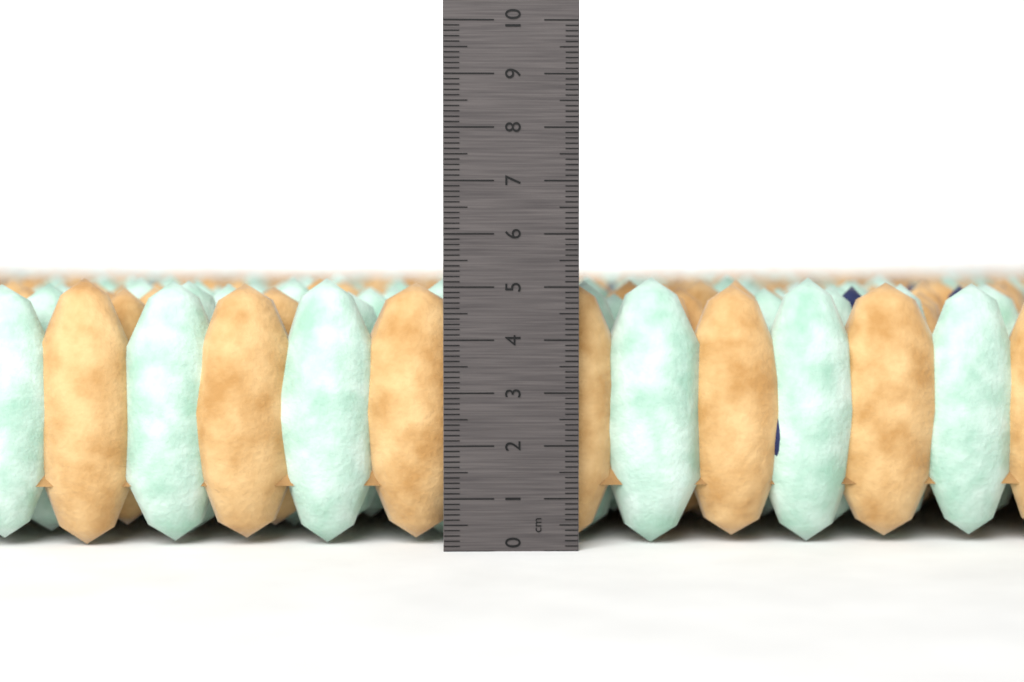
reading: 5.2 cm
